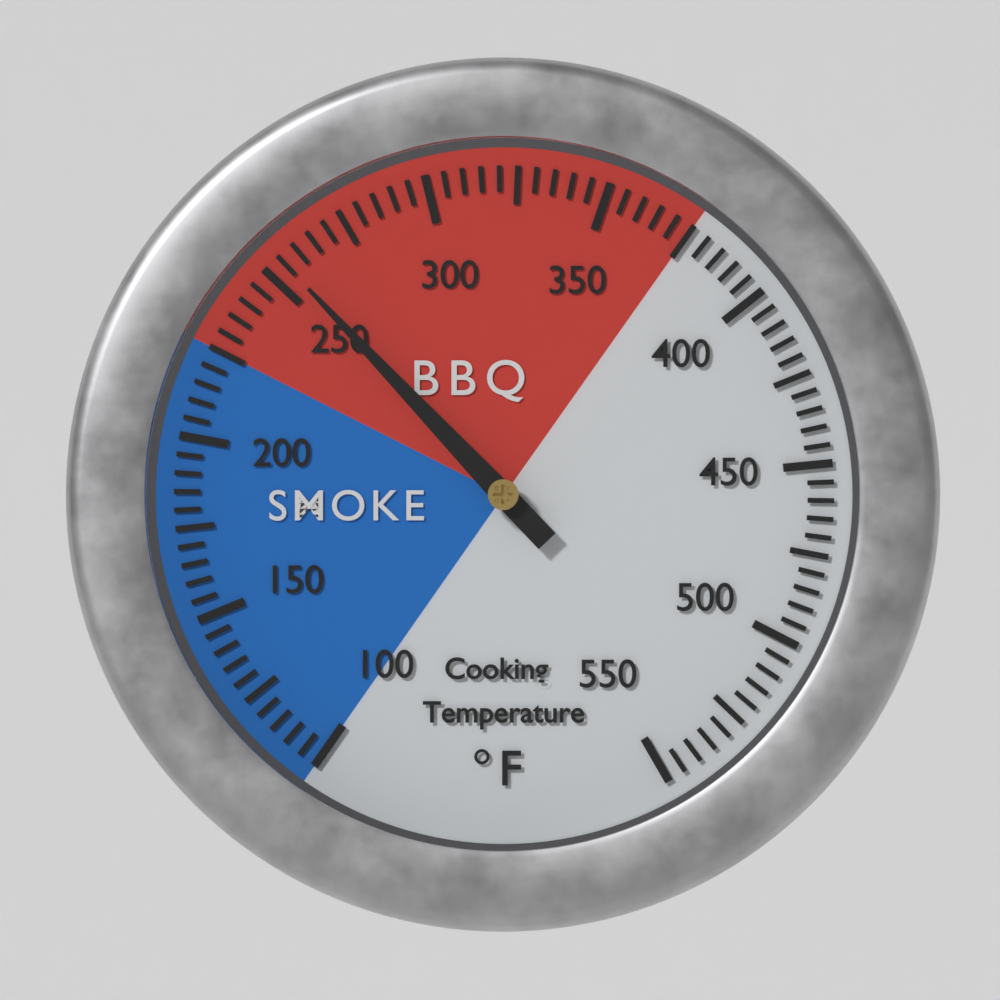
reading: 255 °F
